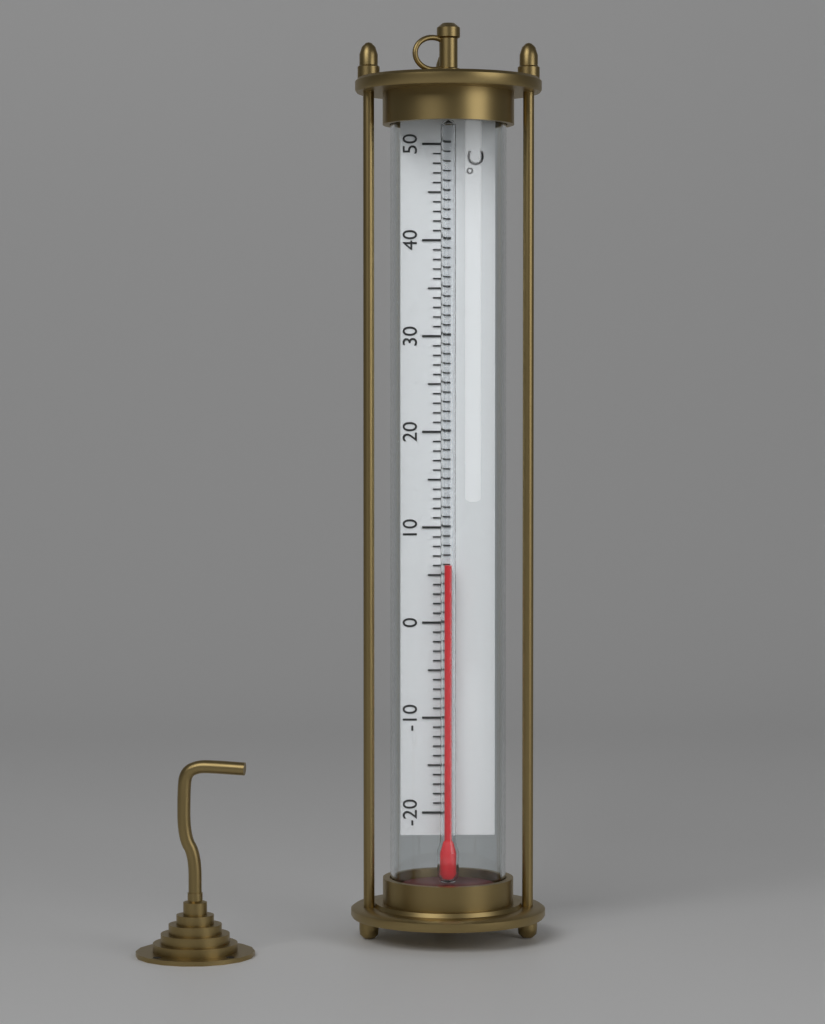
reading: 6 °C
